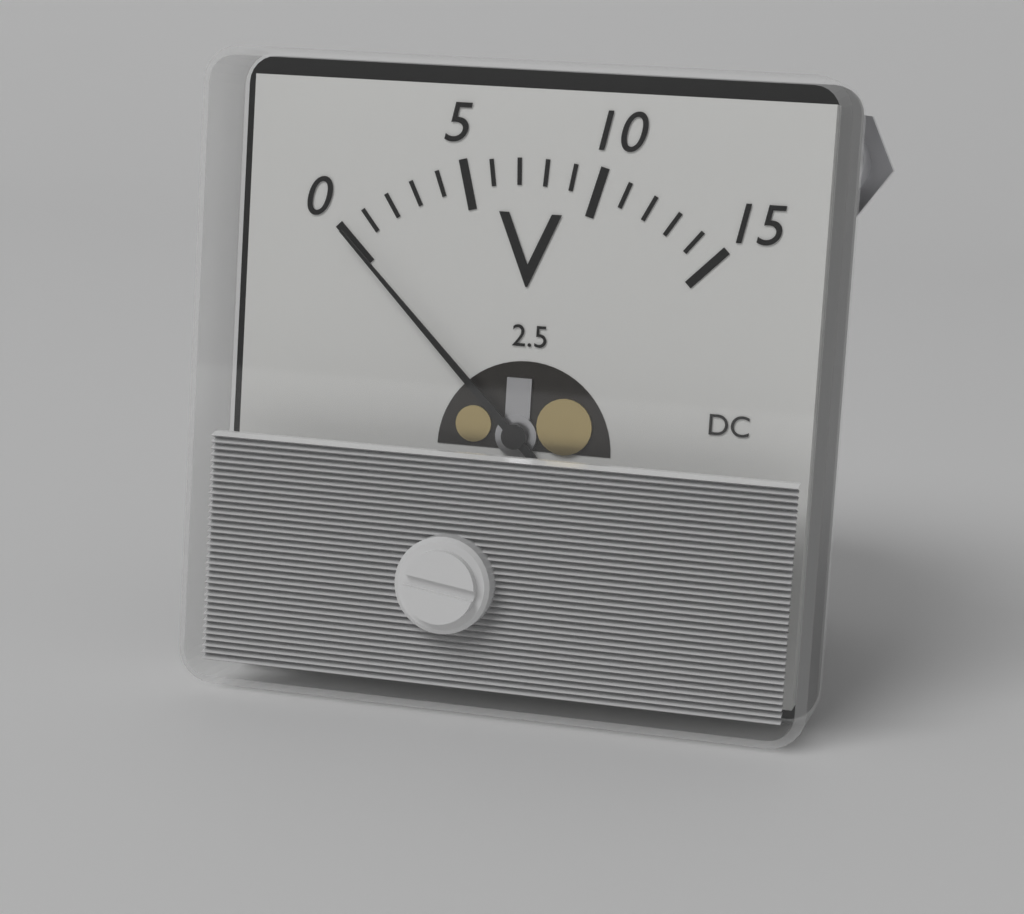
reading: 0 V
